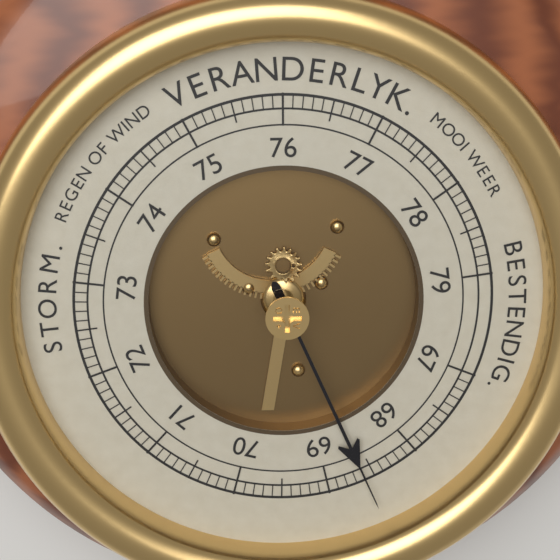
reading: 68.6 (no unit)
